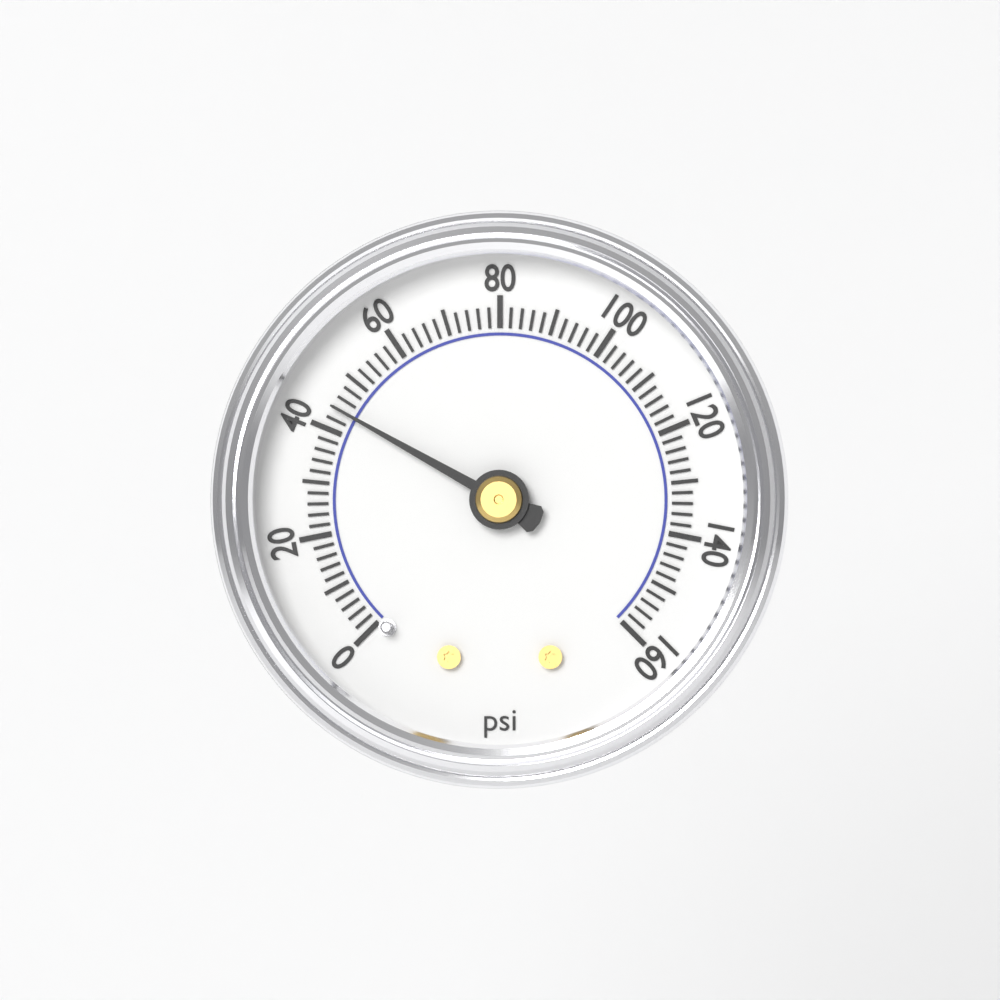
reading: 44 psi
